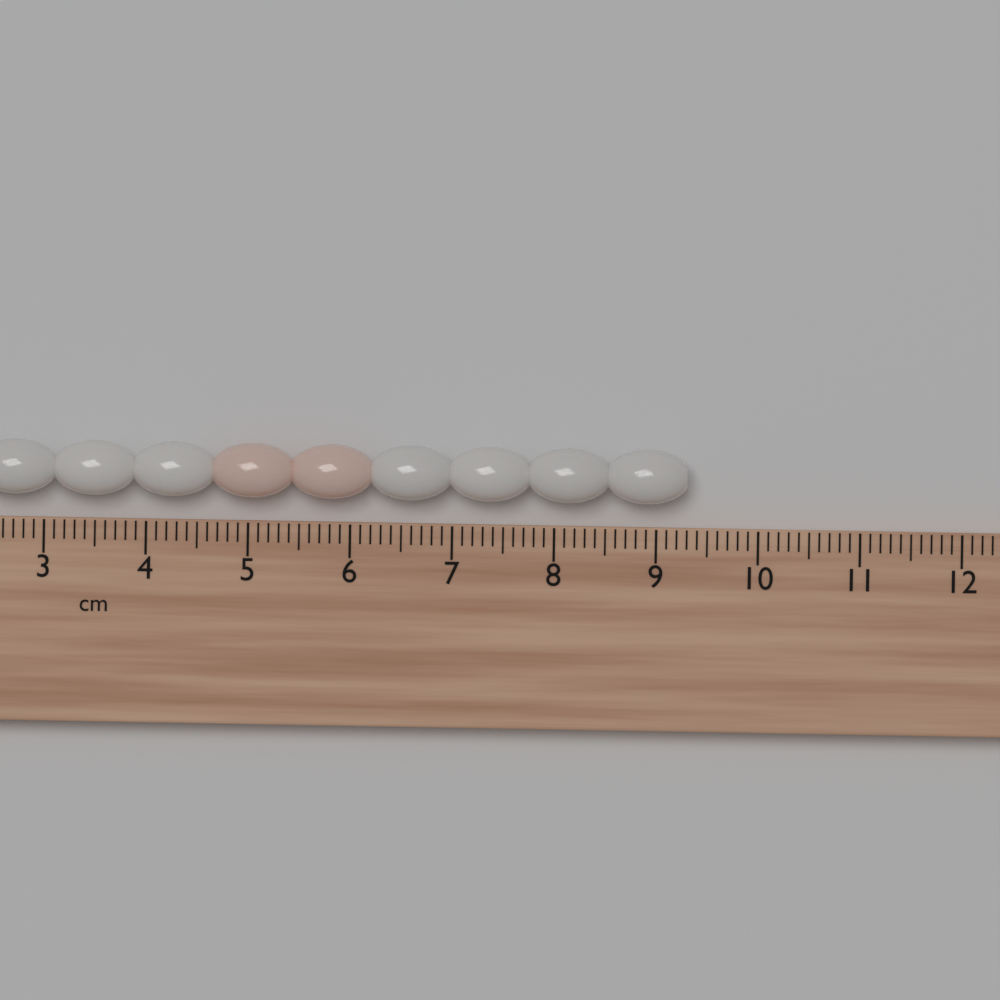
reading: 9.3 cm
